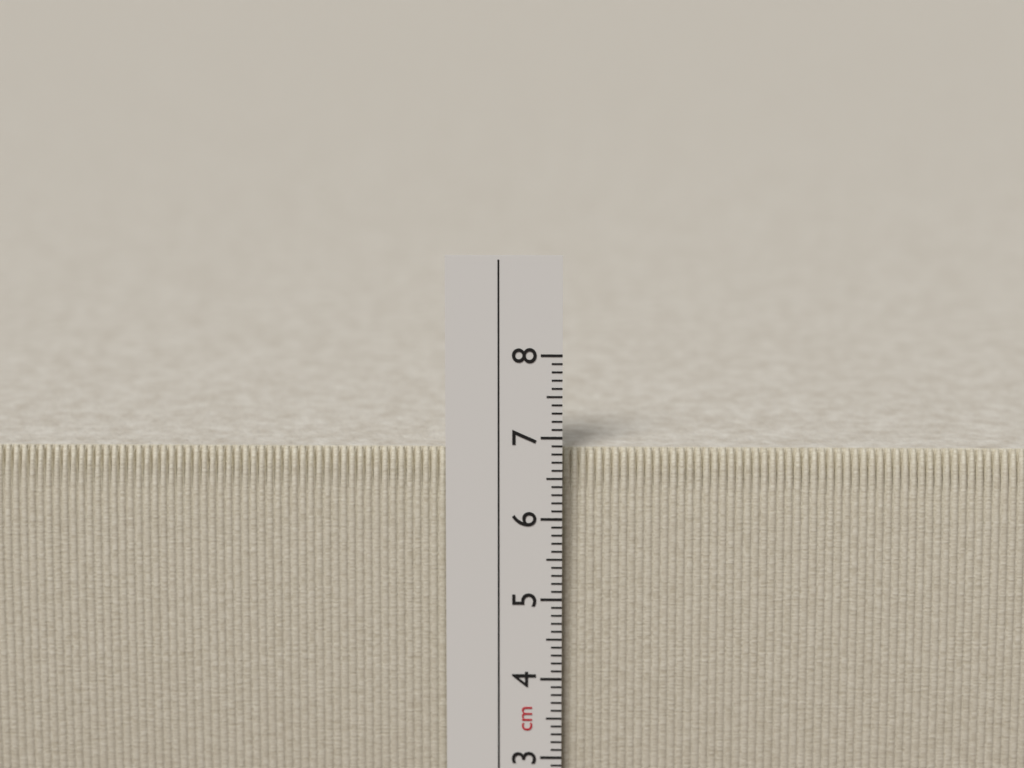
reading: 6.8 cm
